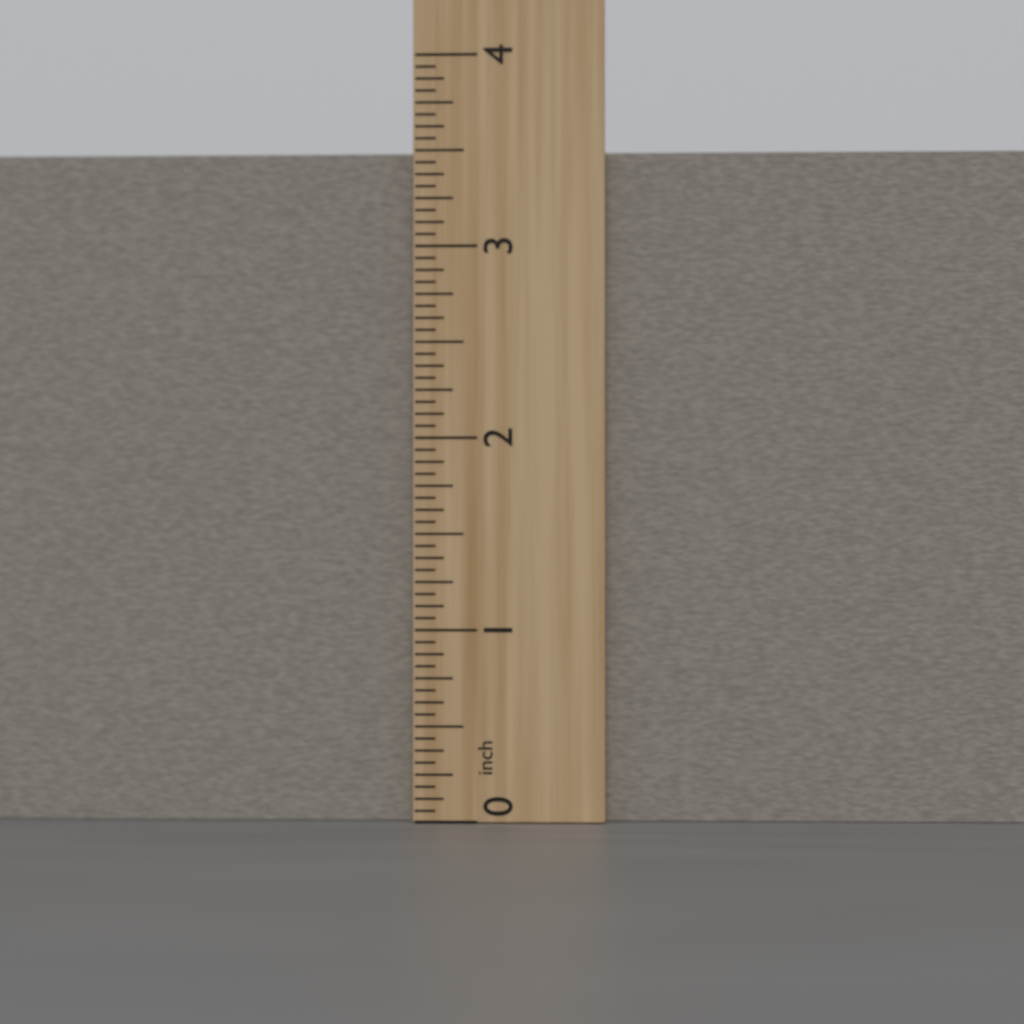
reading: 3.5000 inch
